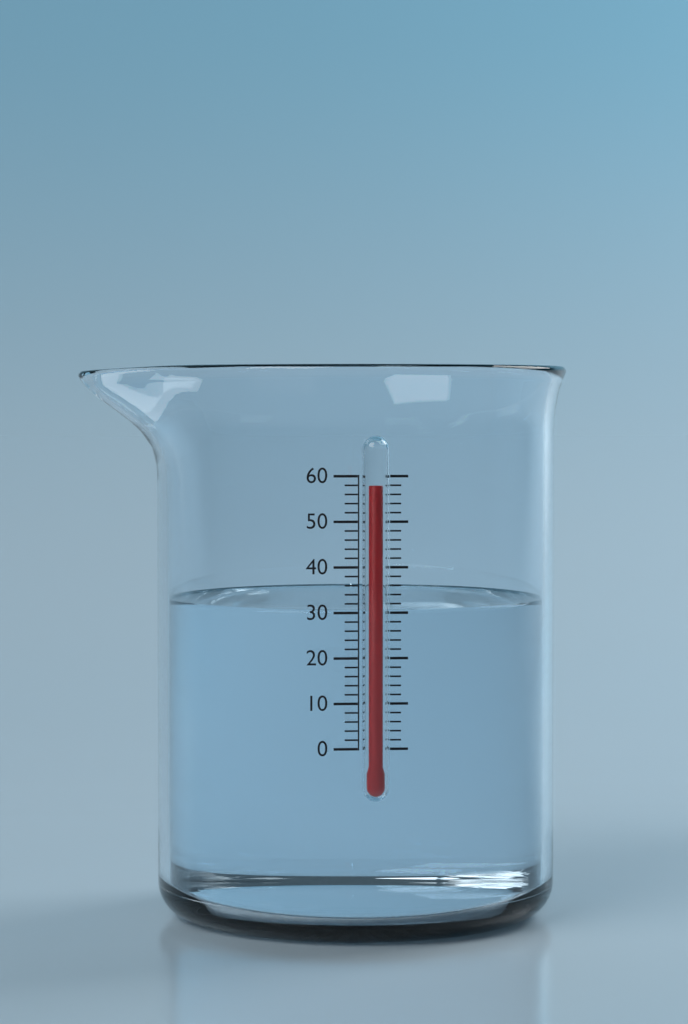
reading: 58 (no unit)
